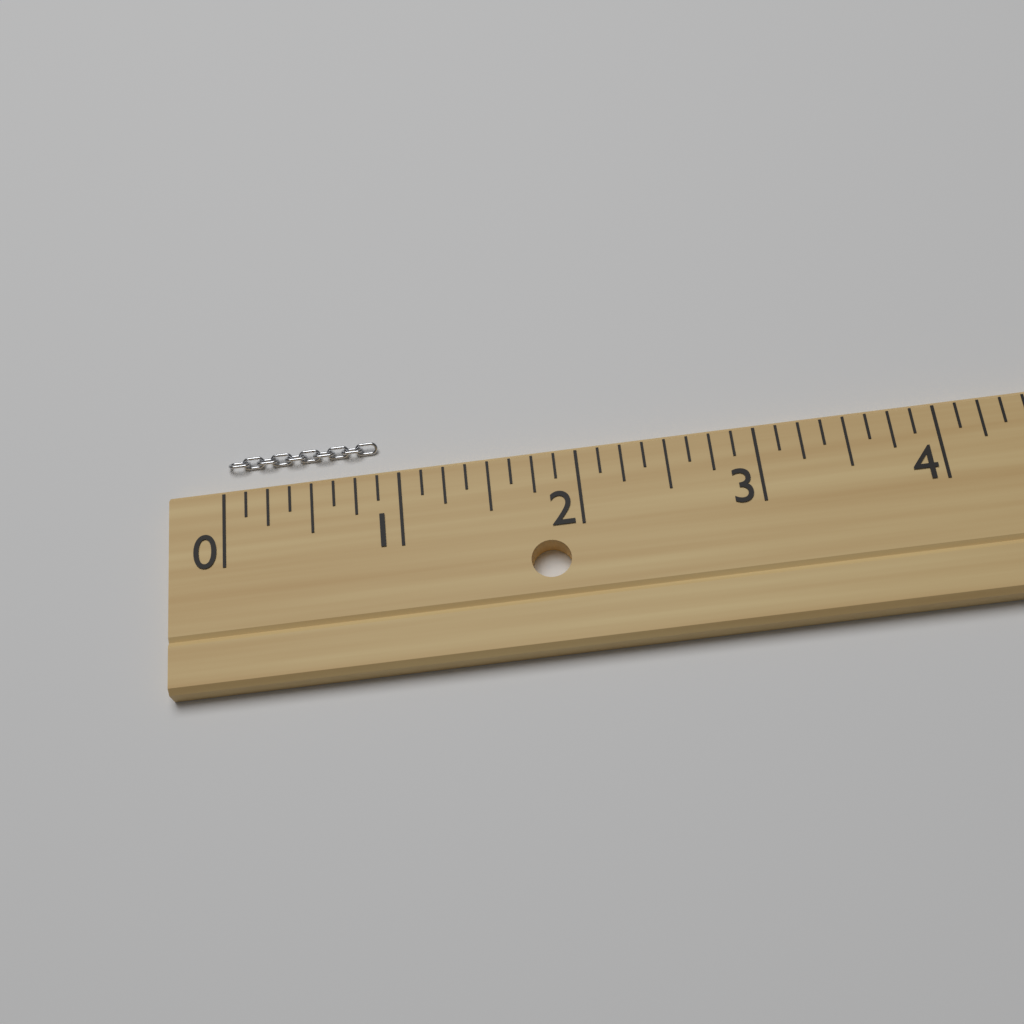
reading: 0.875 (no unit)
